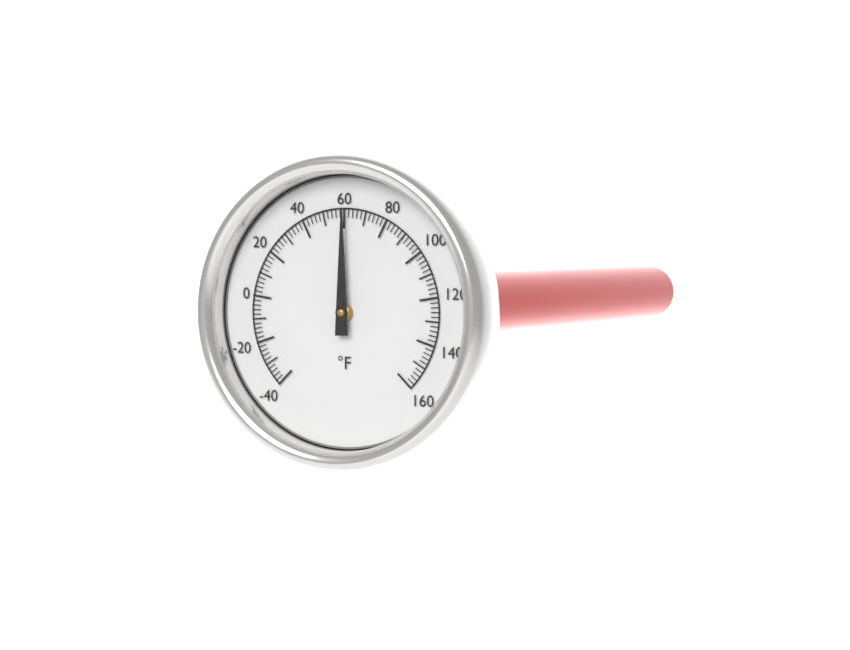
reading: 60 °F
